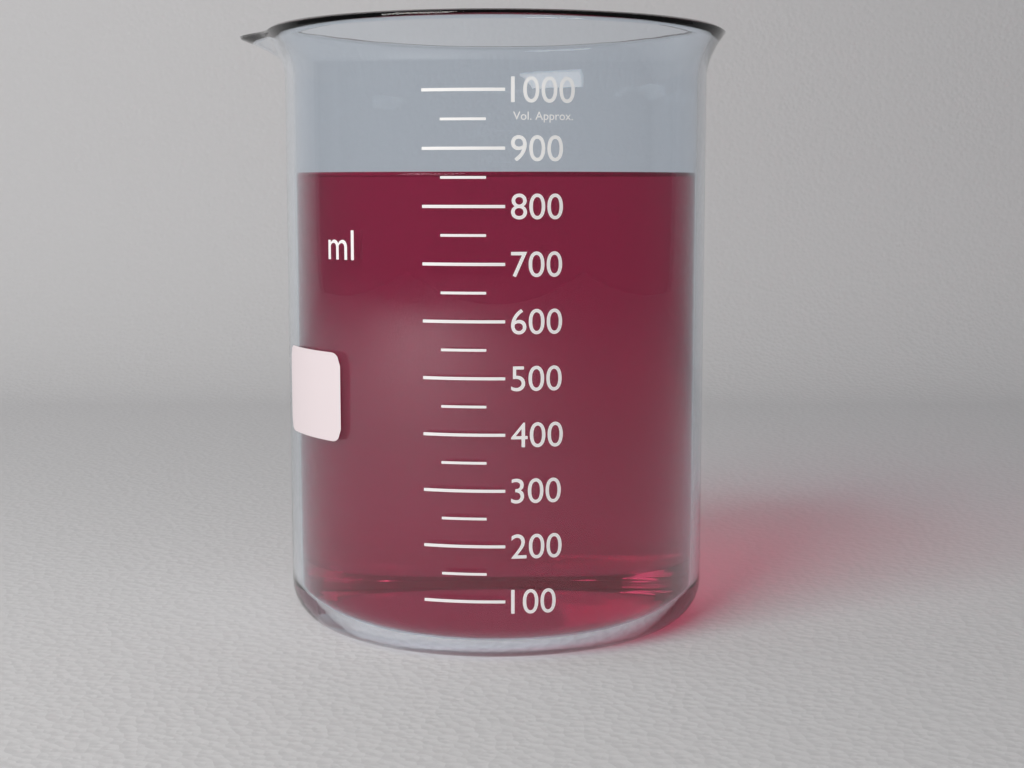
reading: 860 ml
